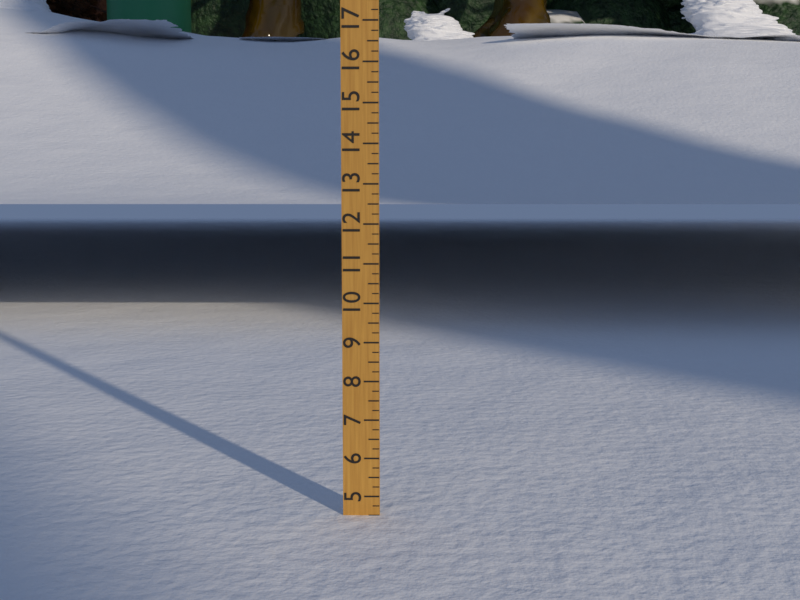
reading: 4.50 (no unit)
